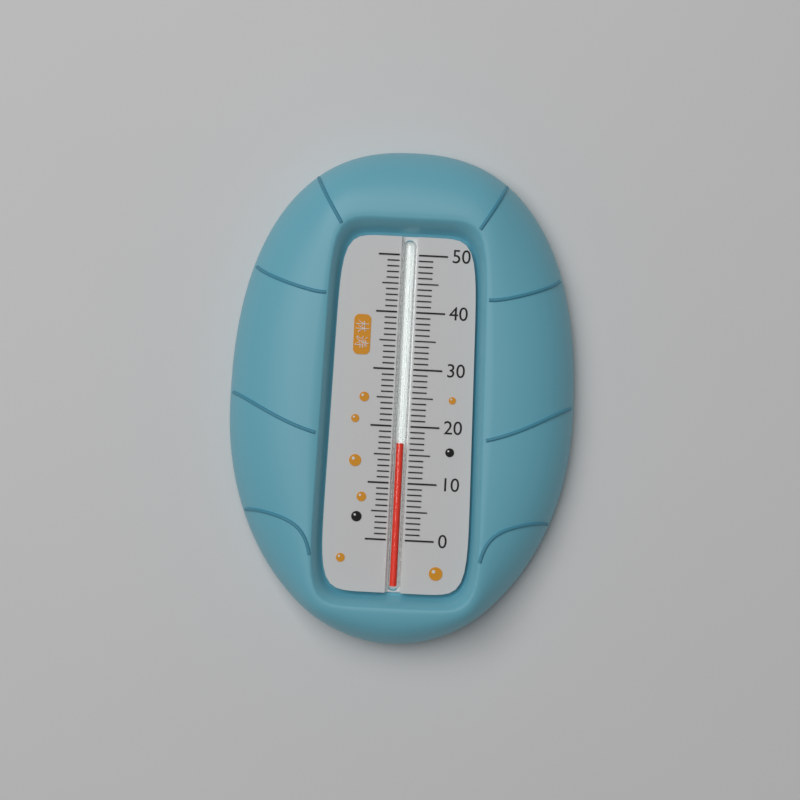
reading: 17 (no unit)
